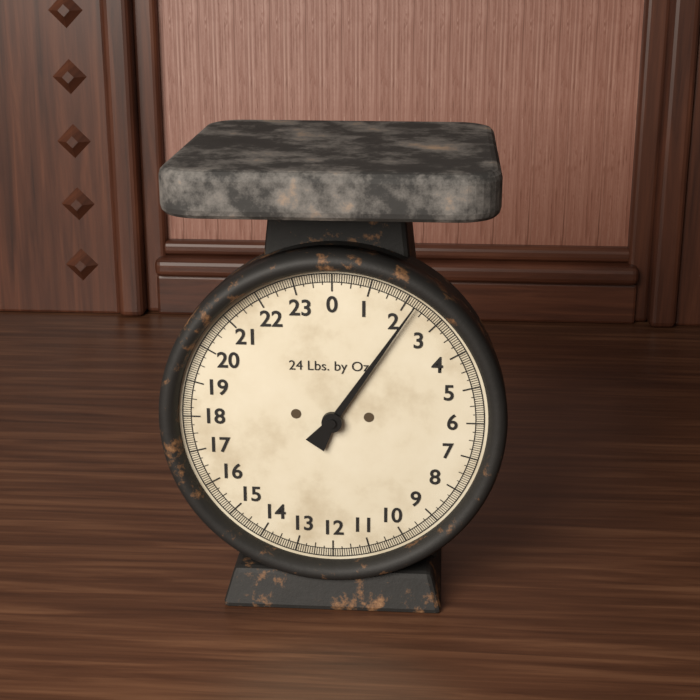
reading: 2.2500 lb
